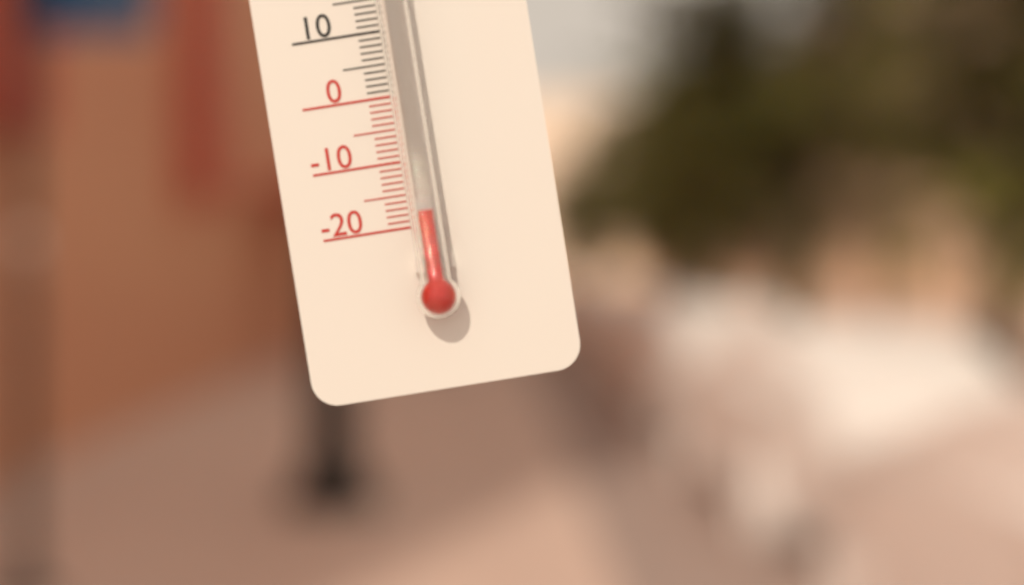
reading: -18 °C
